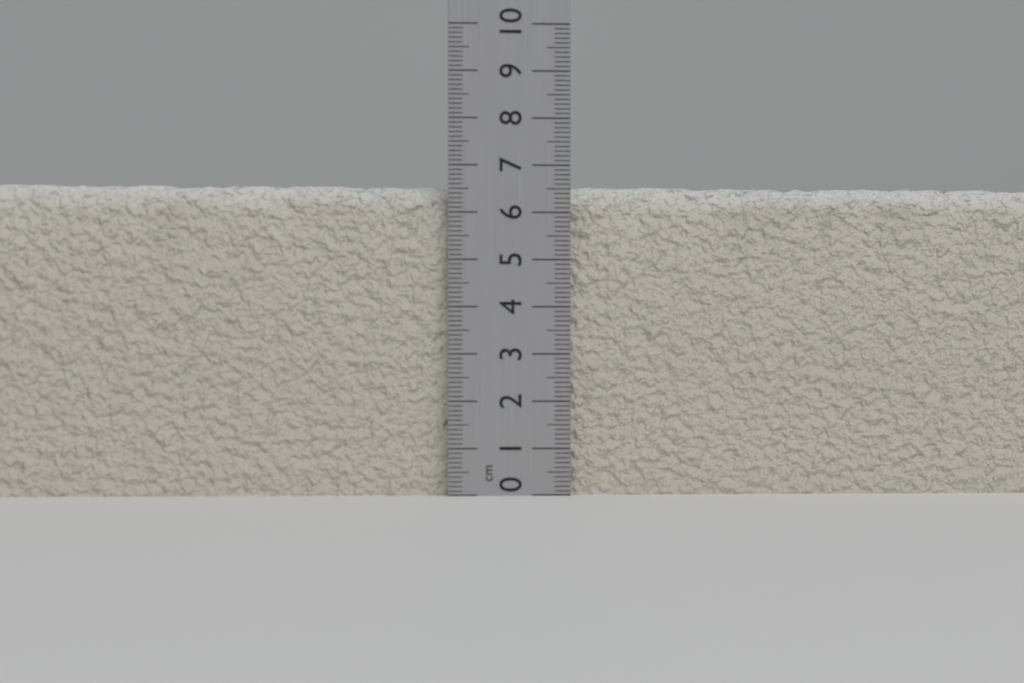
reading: 6.6 cm
